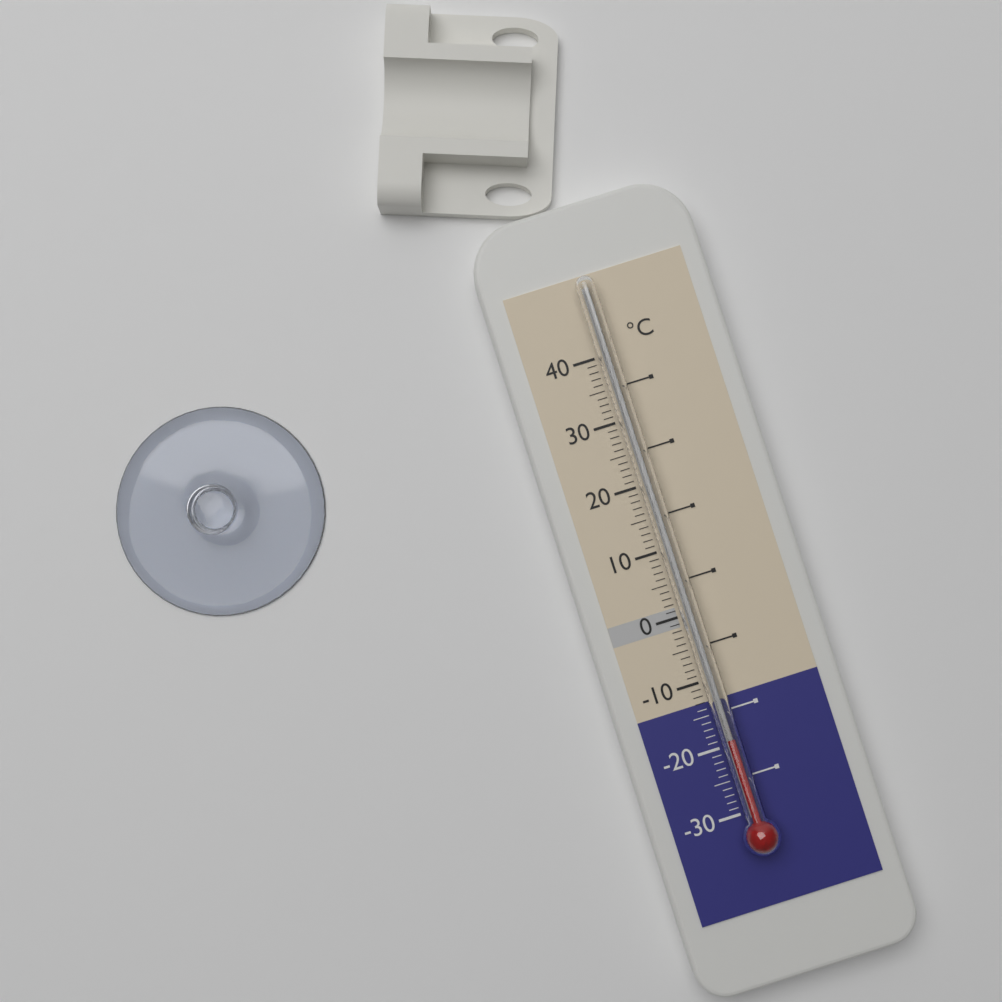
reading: -19 °C
